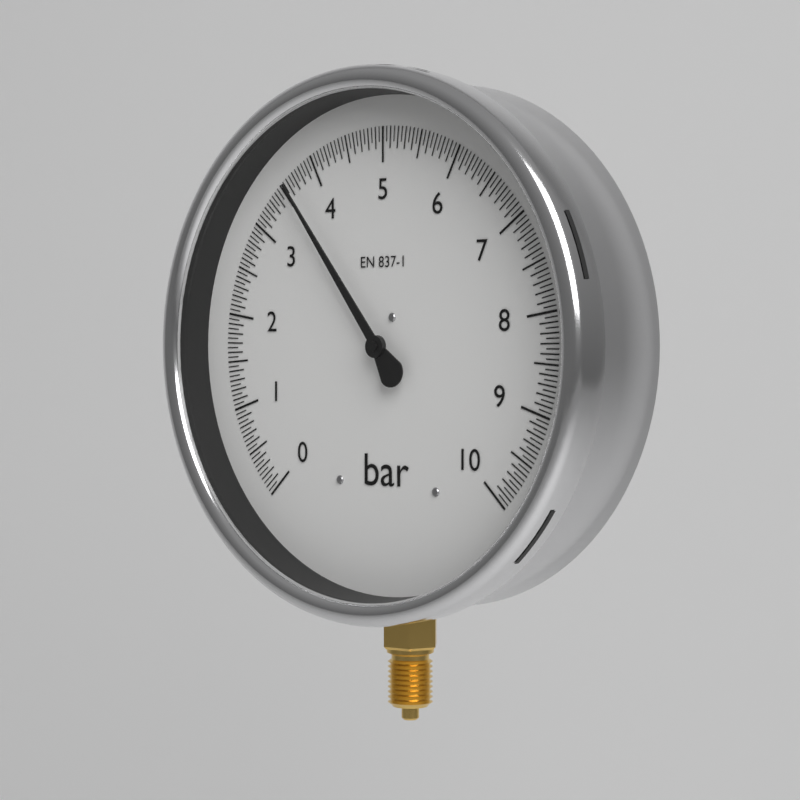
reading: 3.60 bar
